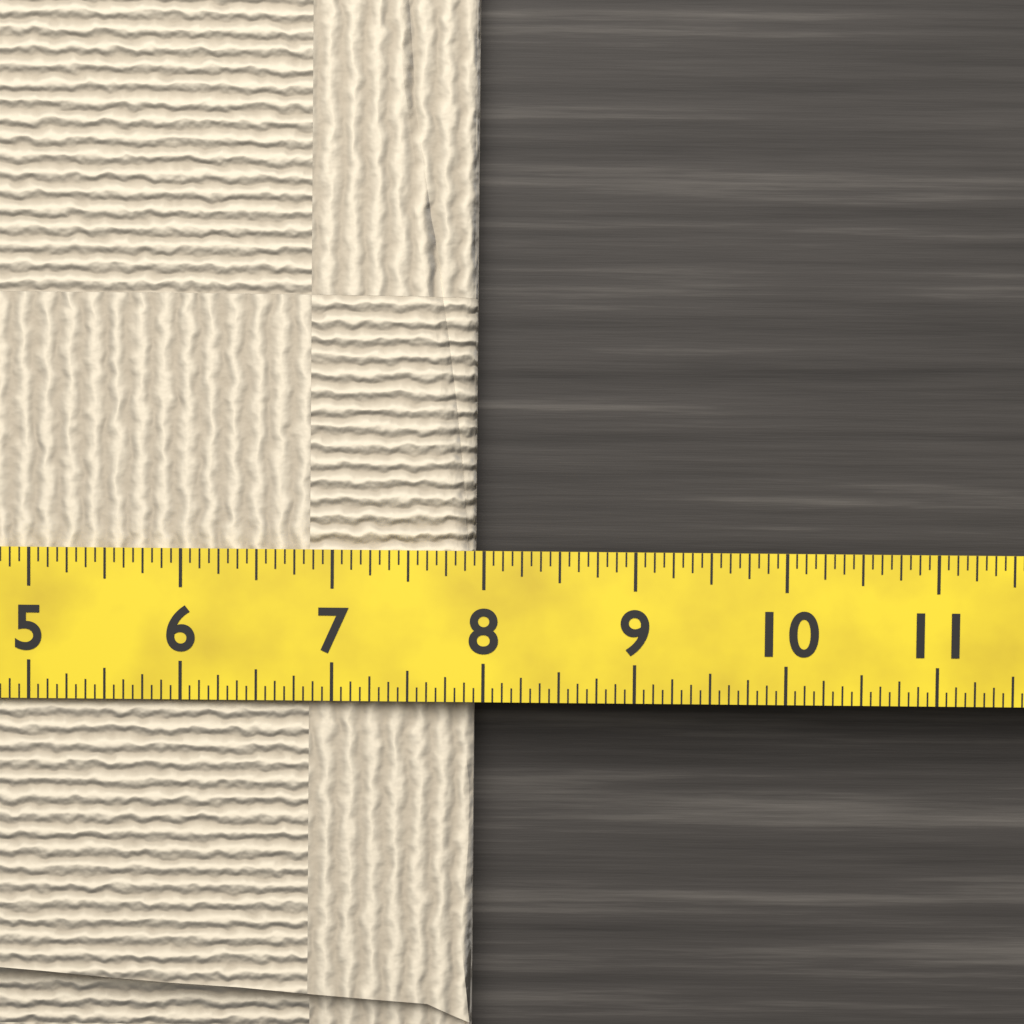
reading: 7.9375 (no unit)
